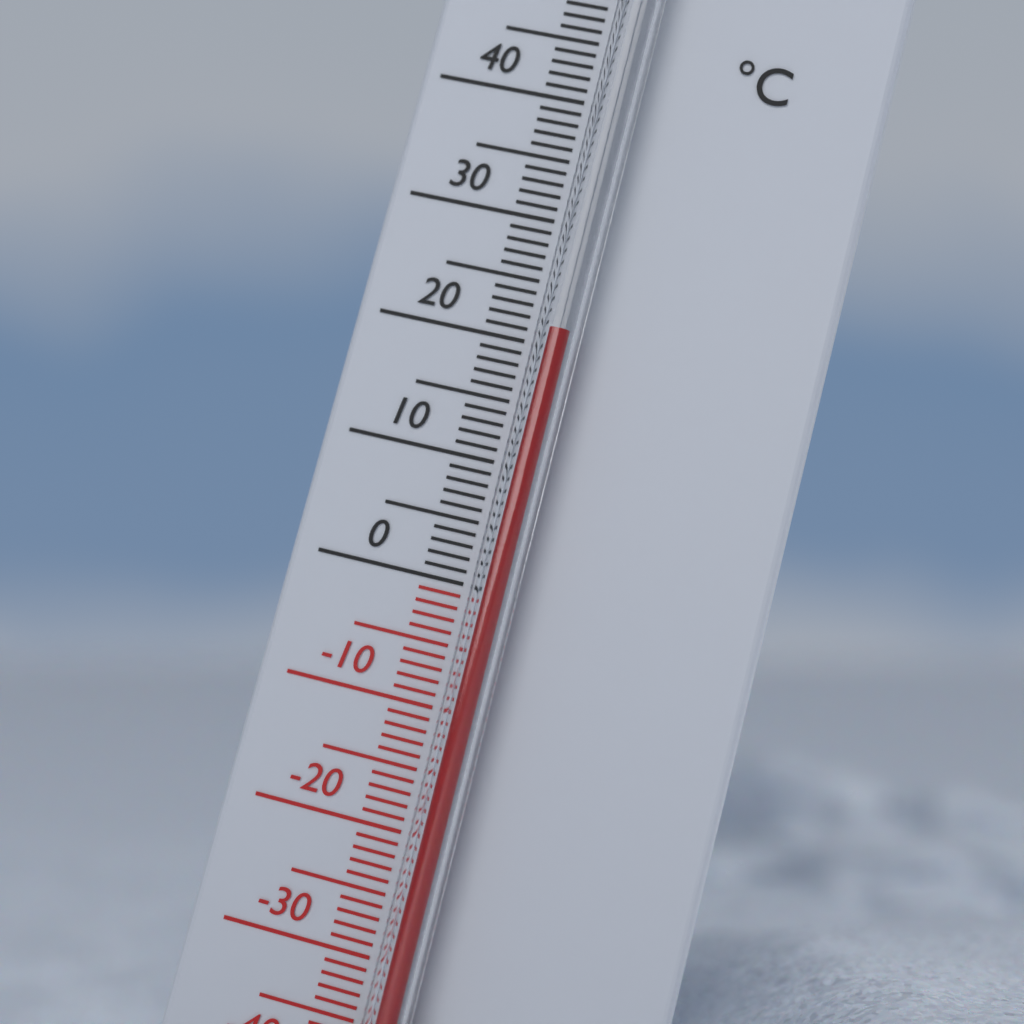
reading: 21 °C
